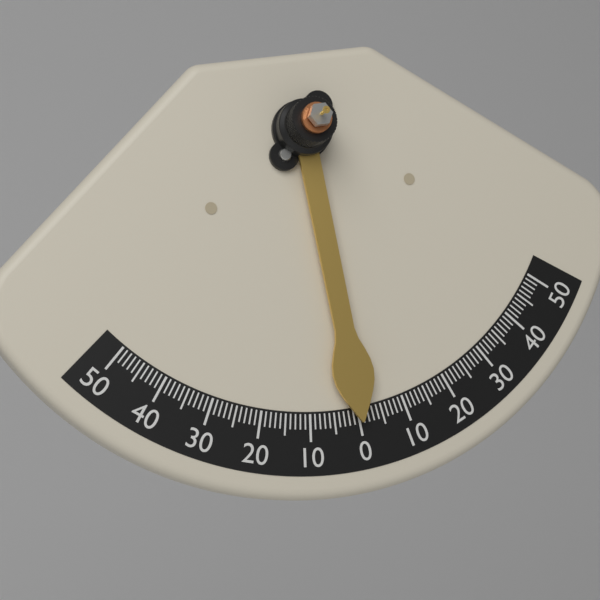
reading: 0 (no unit)
